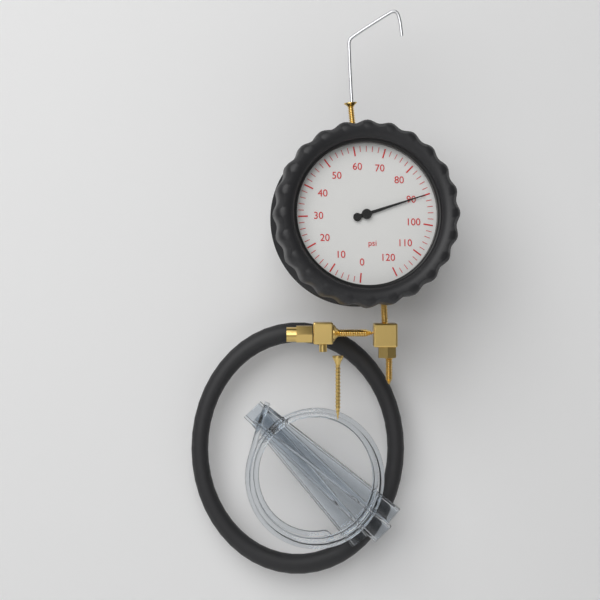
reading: 90 psi
